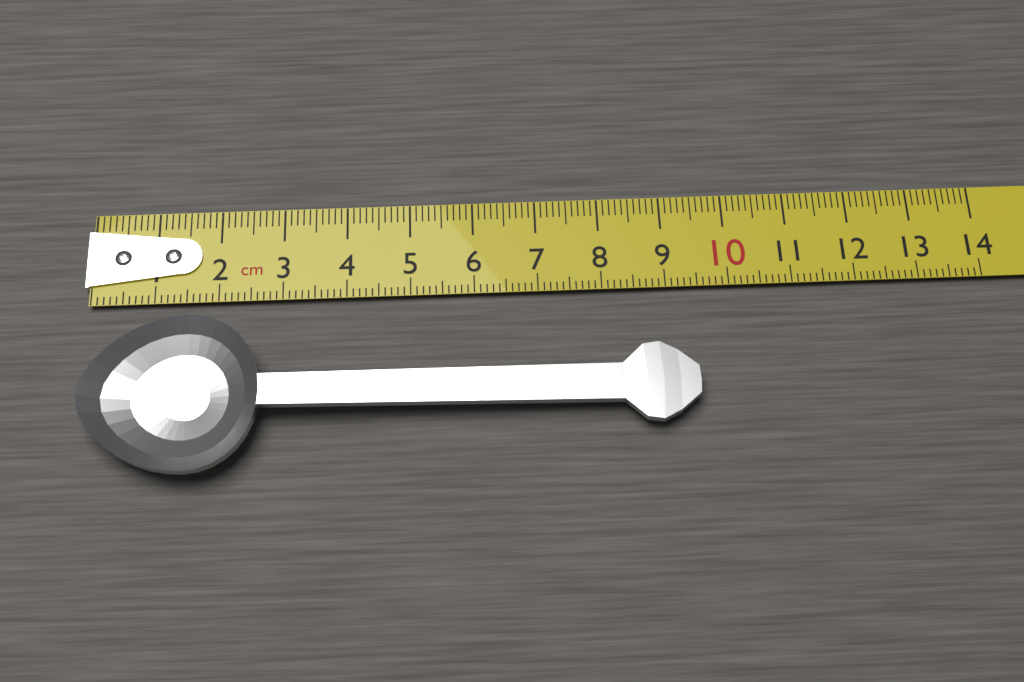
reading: 9.4 cm
